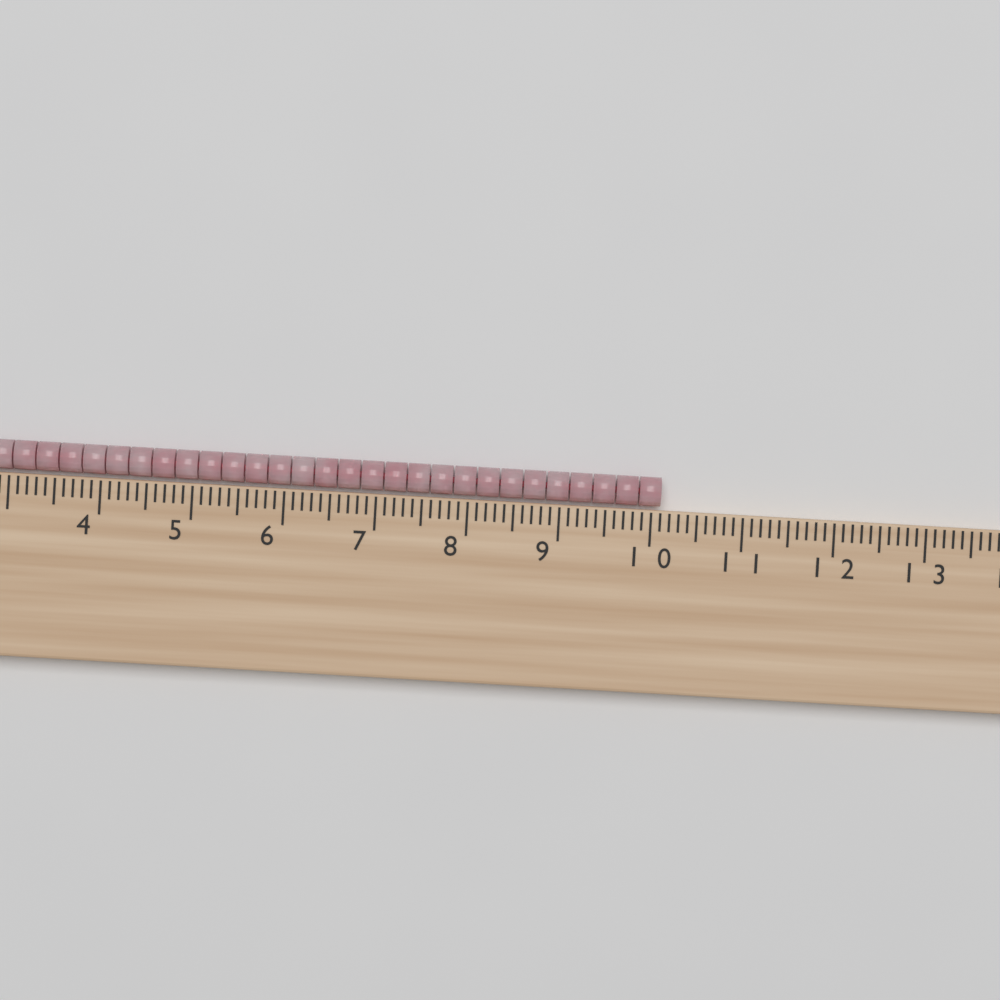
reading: 10.1 cm
